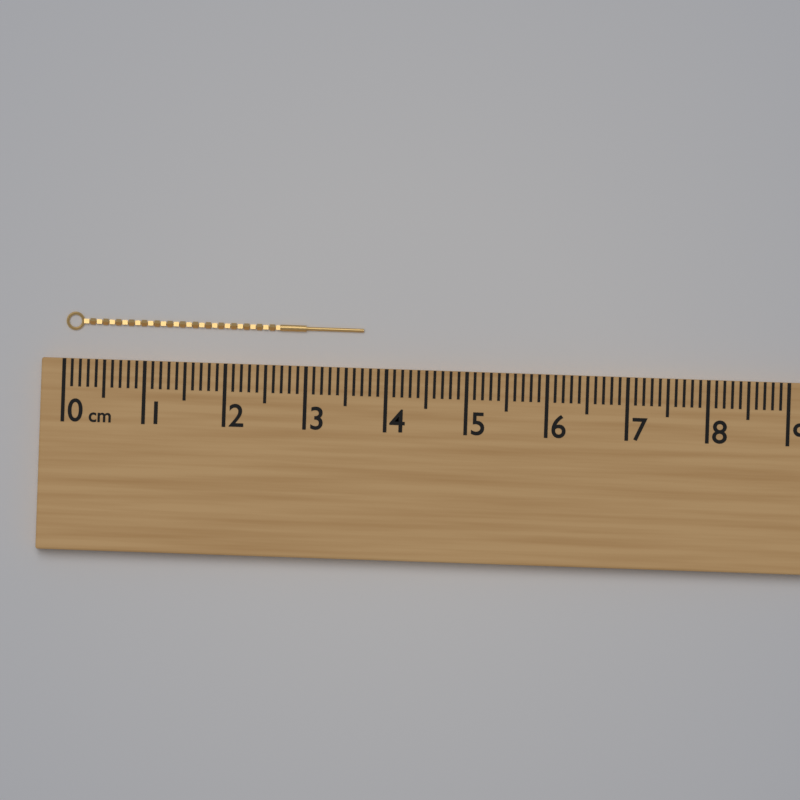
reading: 3.7 cm
